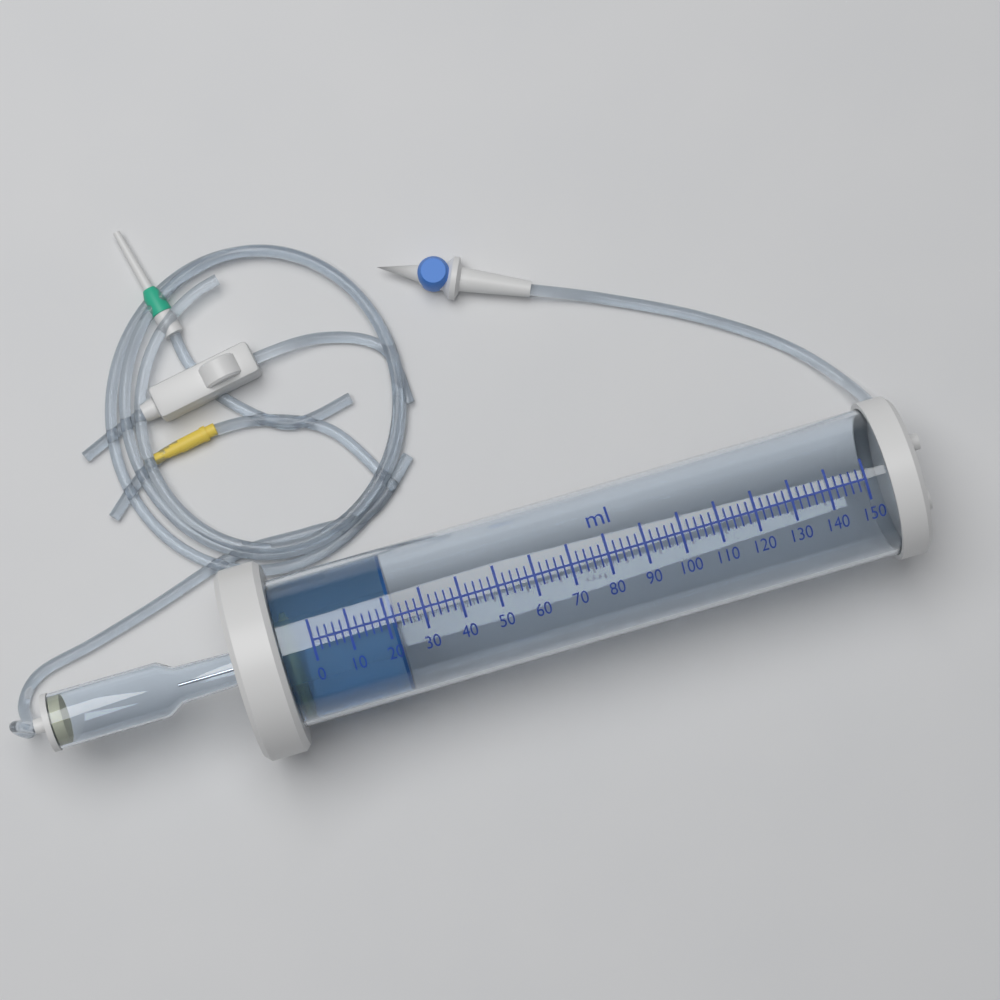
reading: 22 ml
